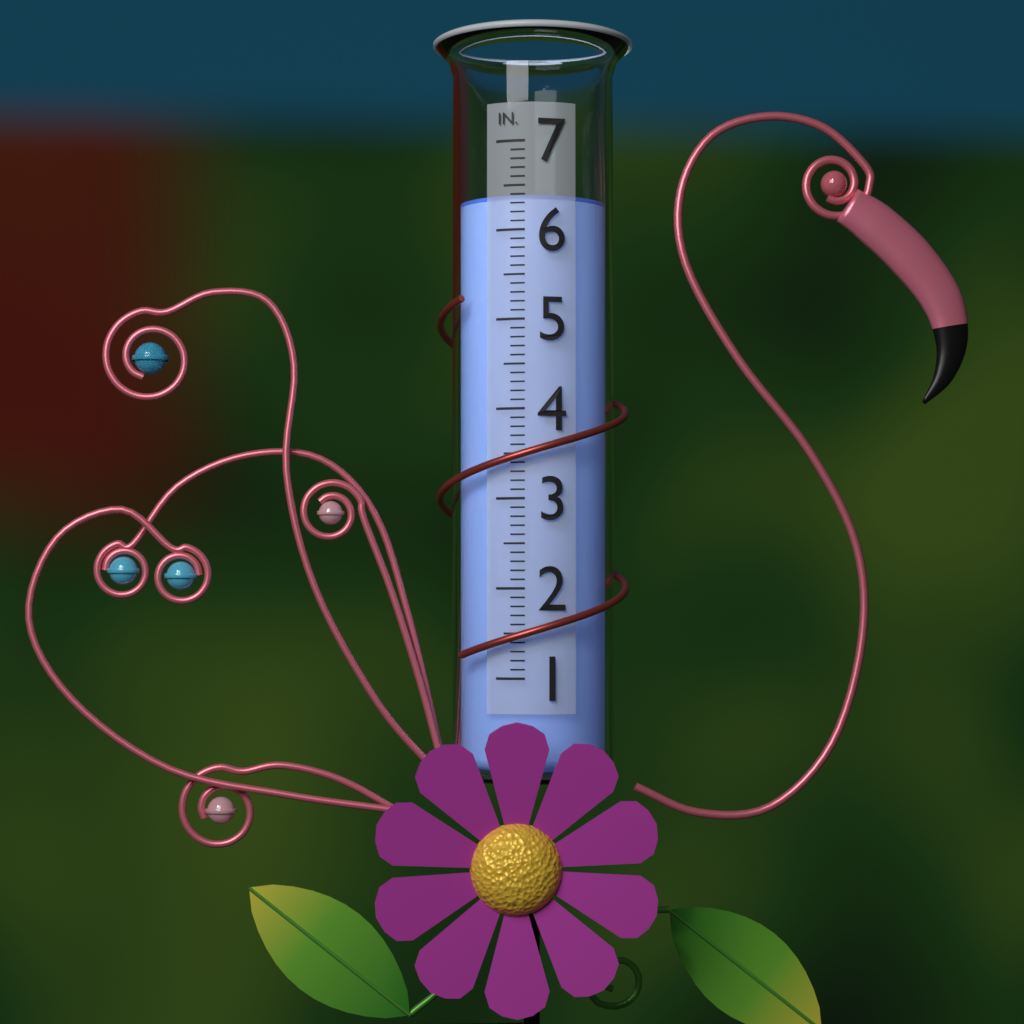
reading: 6.4 in
